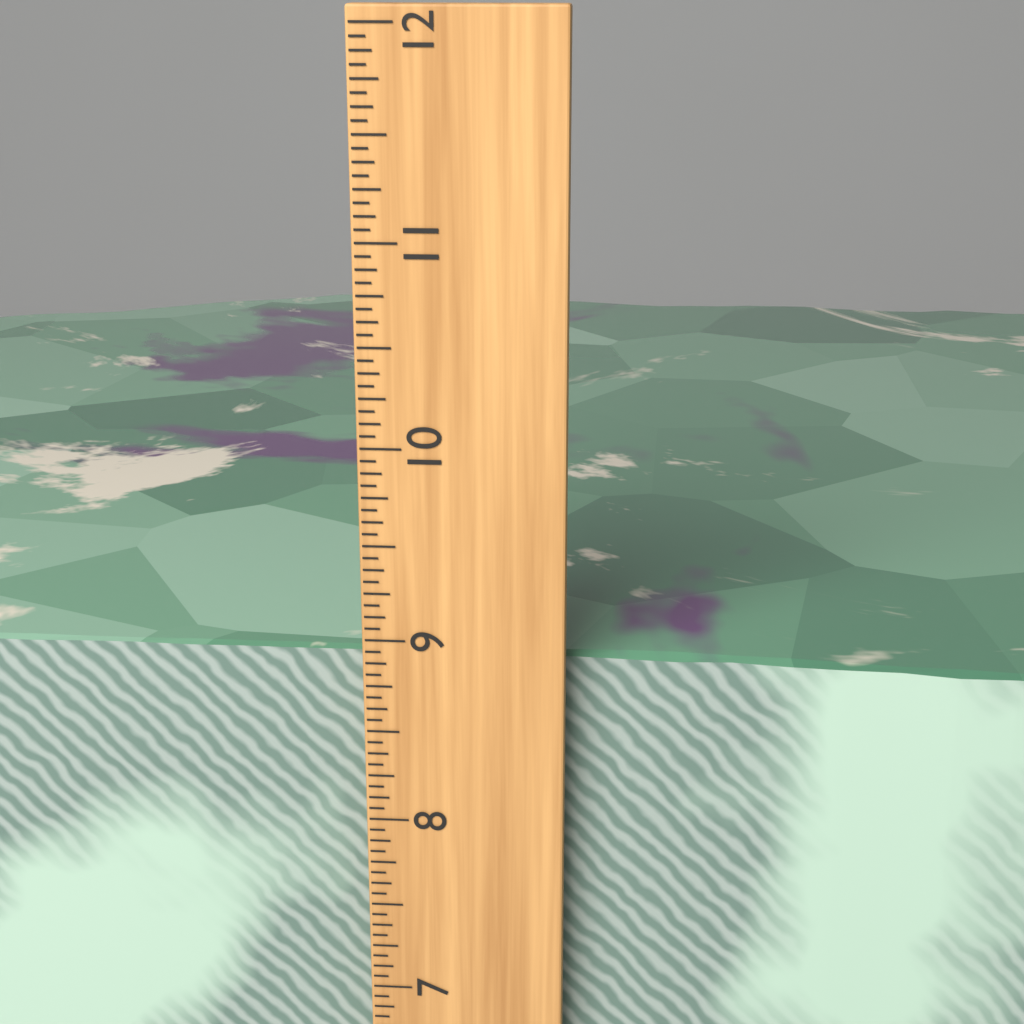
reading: 8.8750 inch
